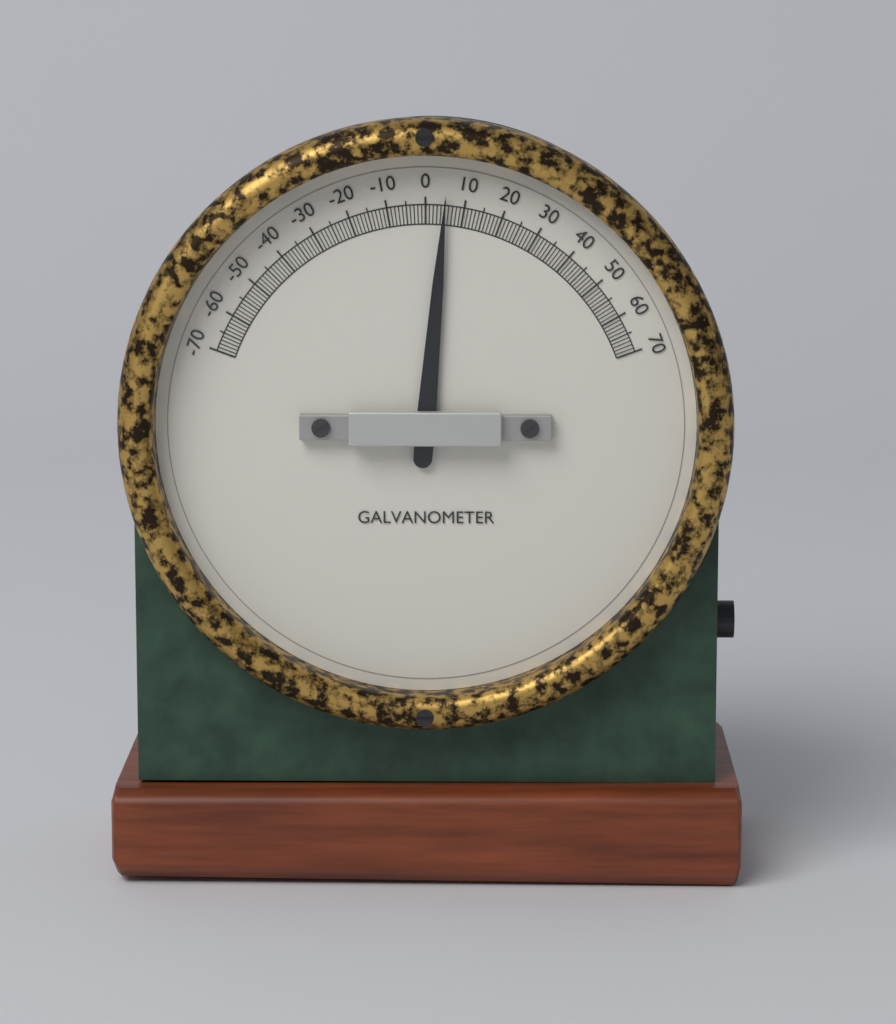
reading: 5 (no unit)
